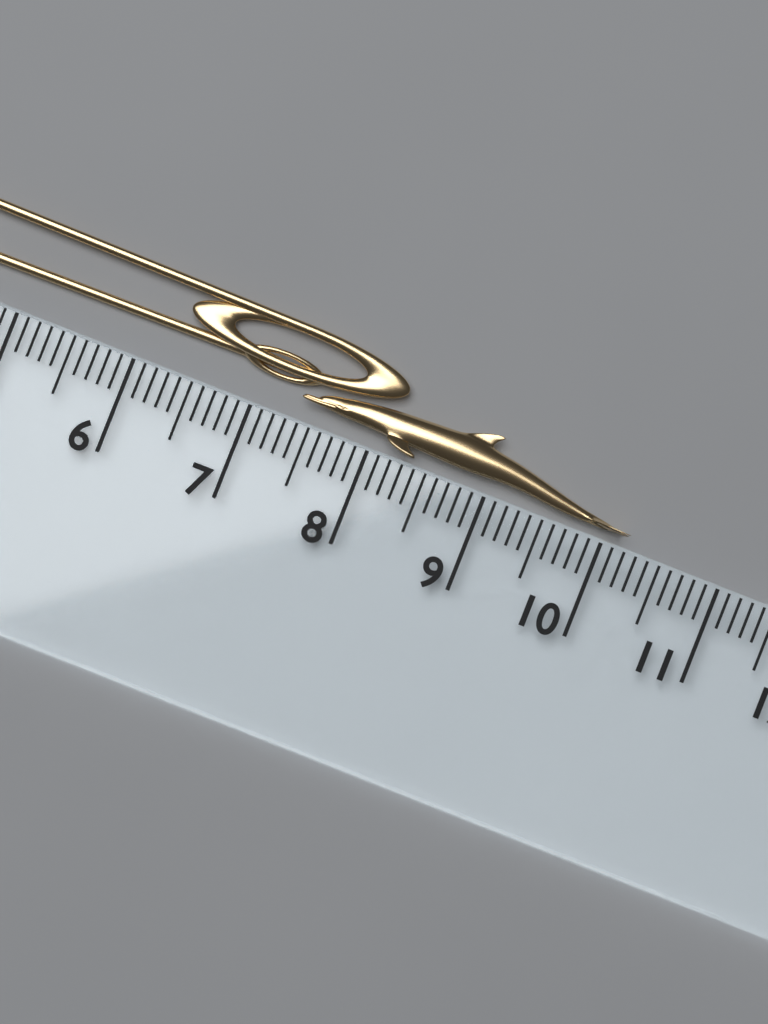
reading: 10.2 cm
